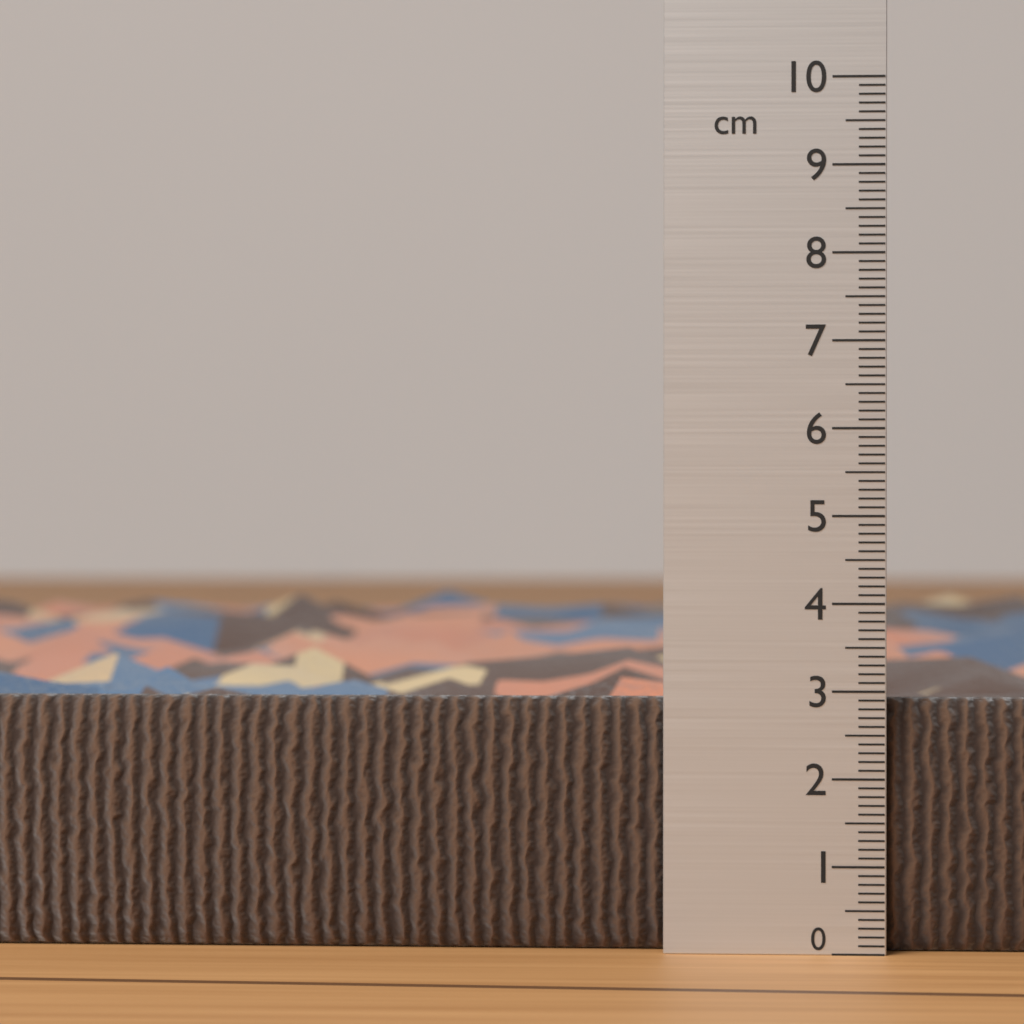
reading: 2.9 cm
